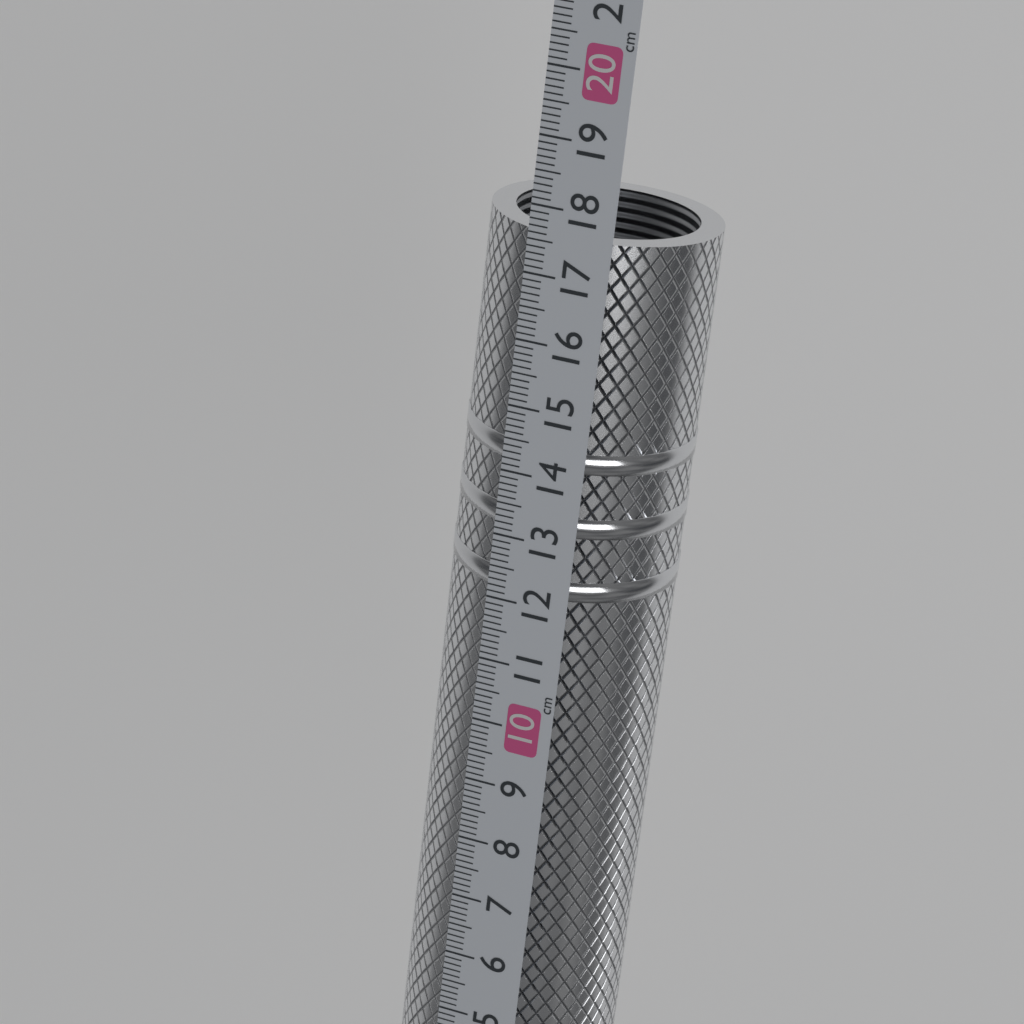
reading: 17.6 cm
